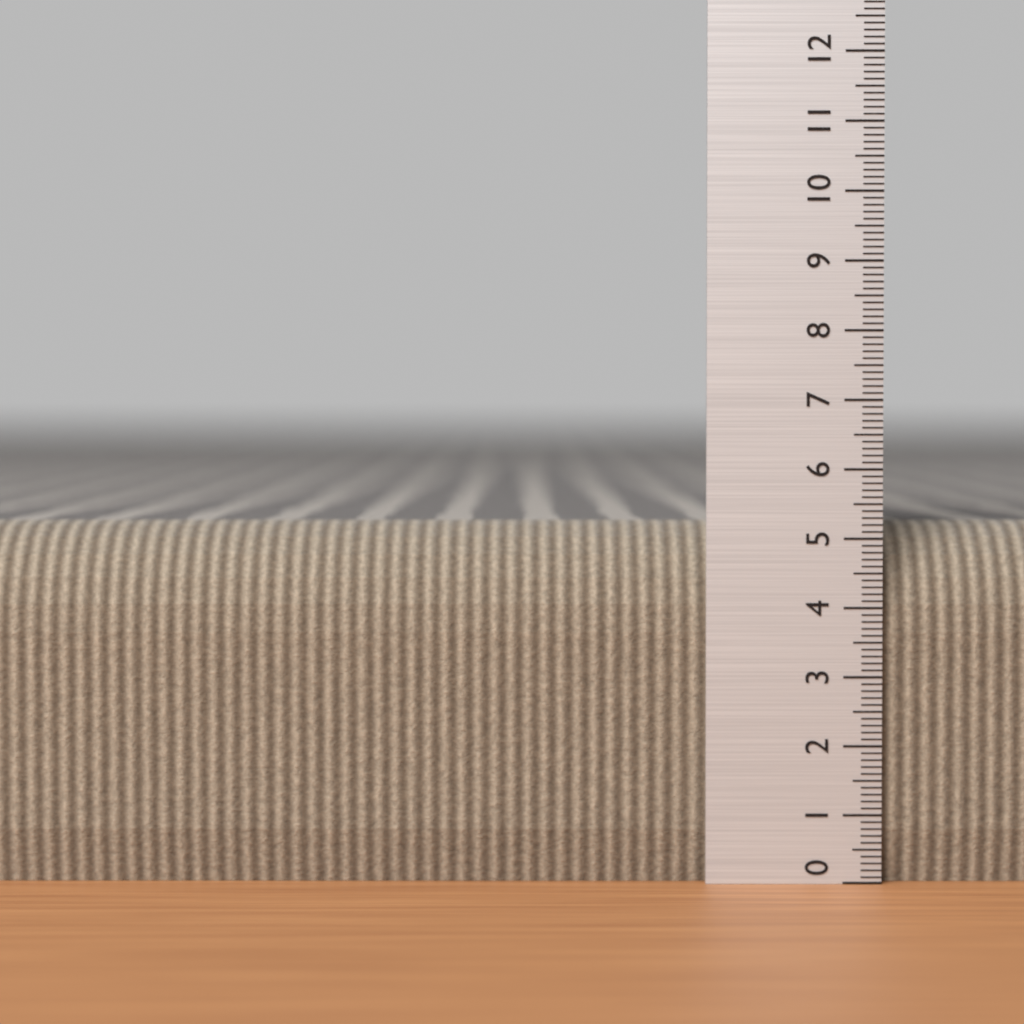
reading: 5.2 (no unit)
